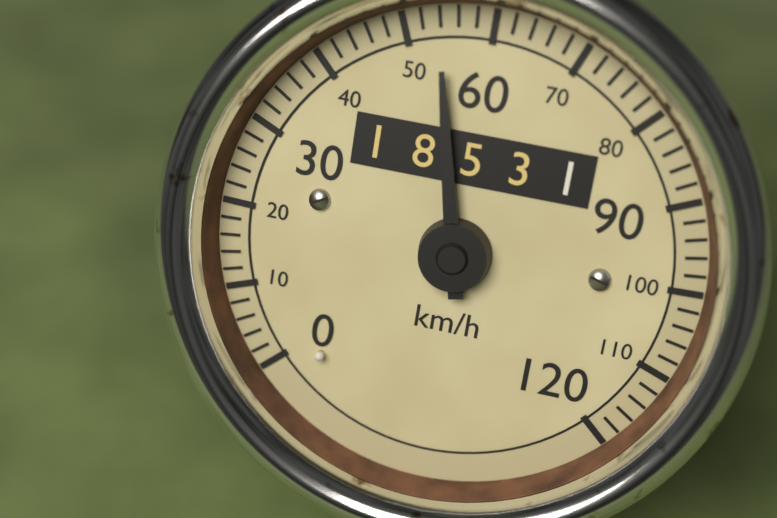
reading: 54 km/h
